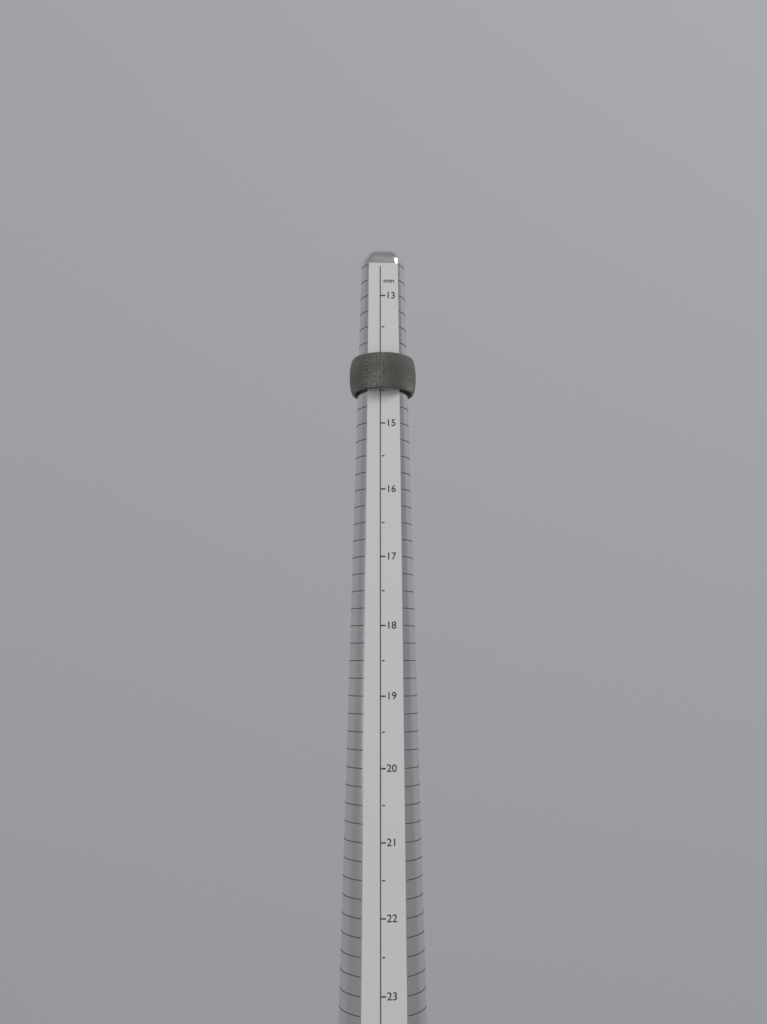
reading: 14.5 mm
